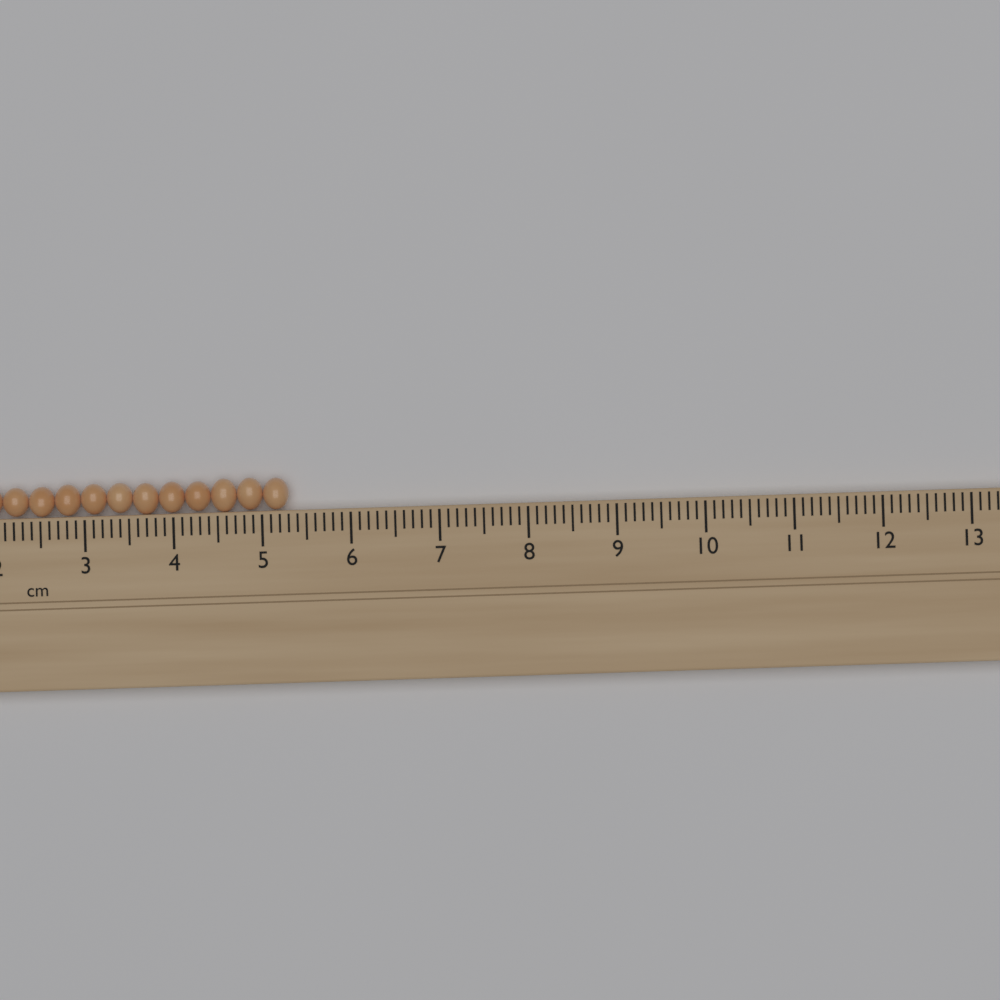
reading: 5.3 cm
